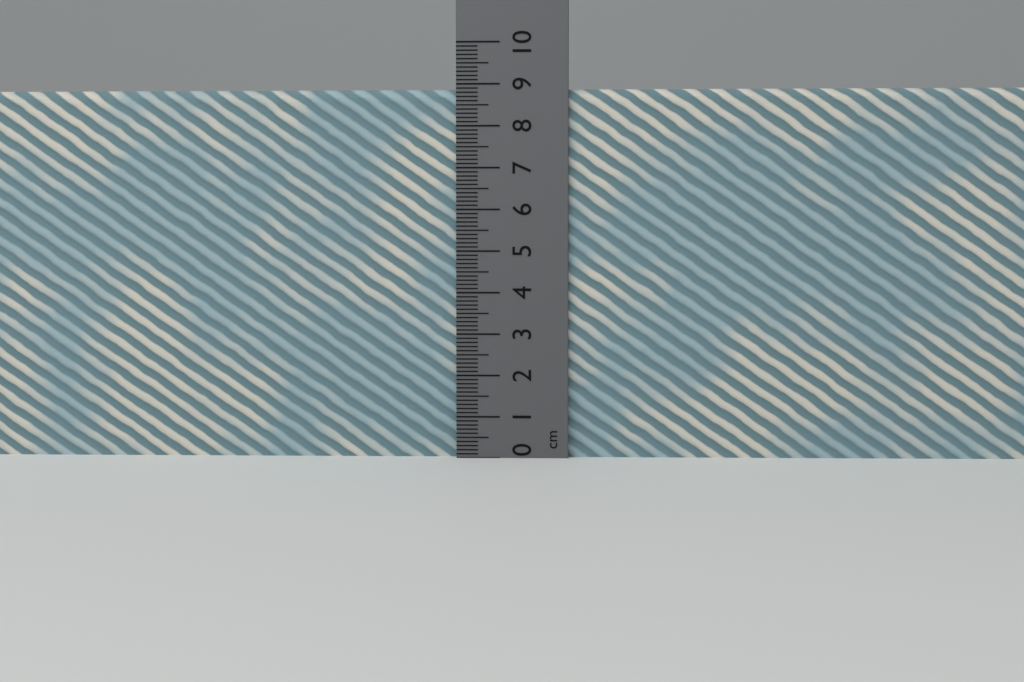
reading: 8.9 cm
